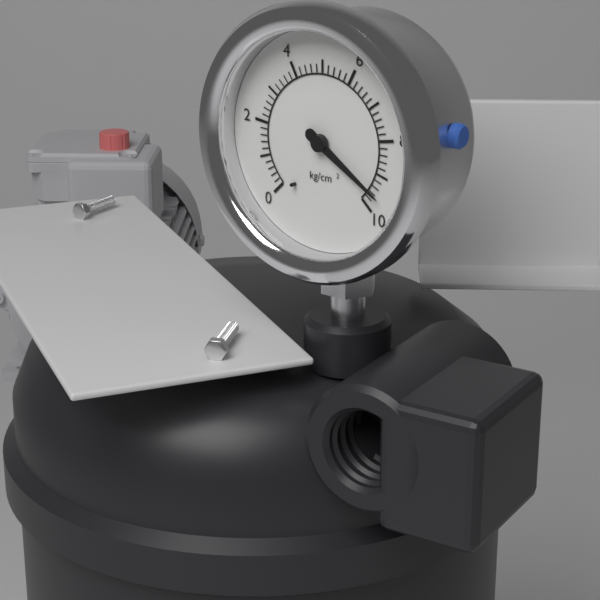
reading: 9.6 kg/cm²
